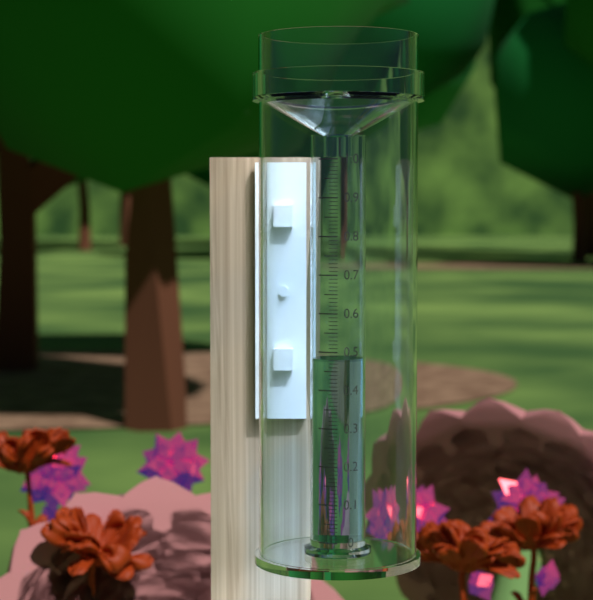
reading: 0.48 (no unit)
